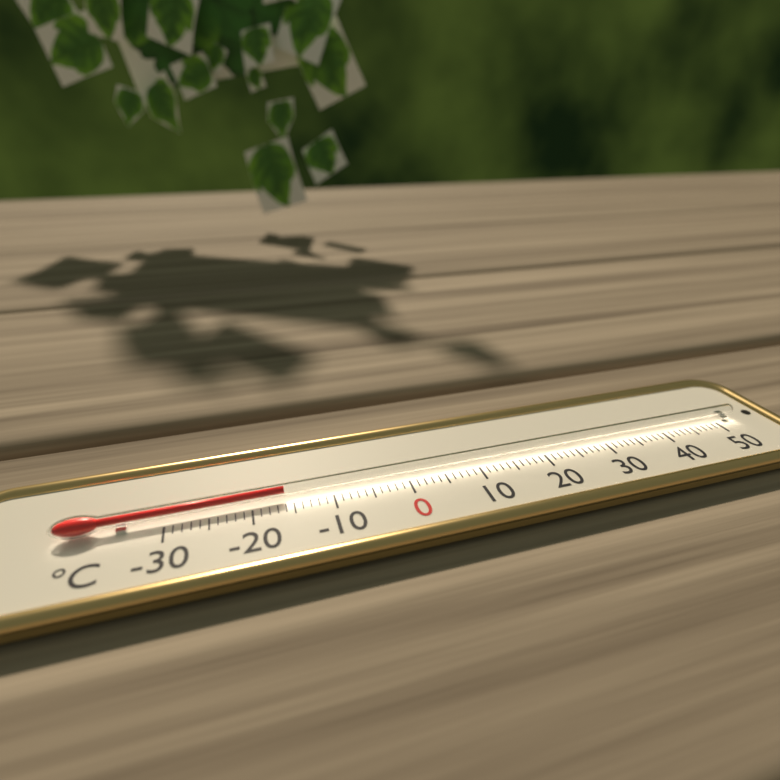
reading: -16 °C
